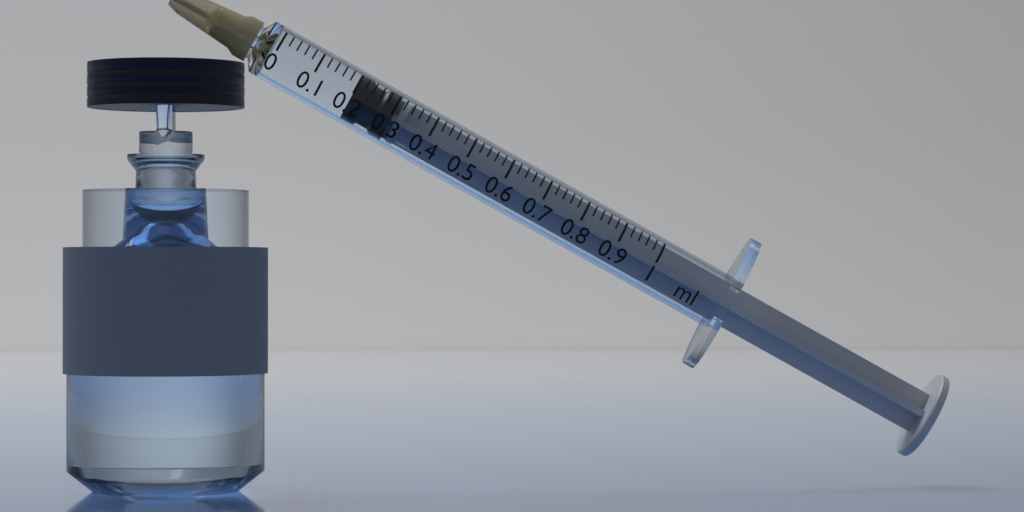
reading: 0.20 ml
